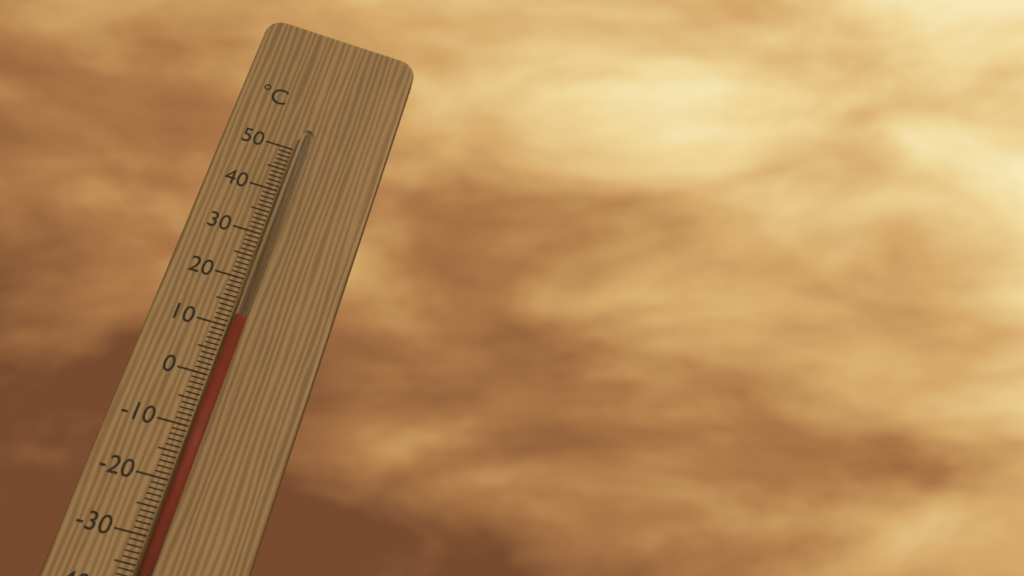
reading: 12 °C
